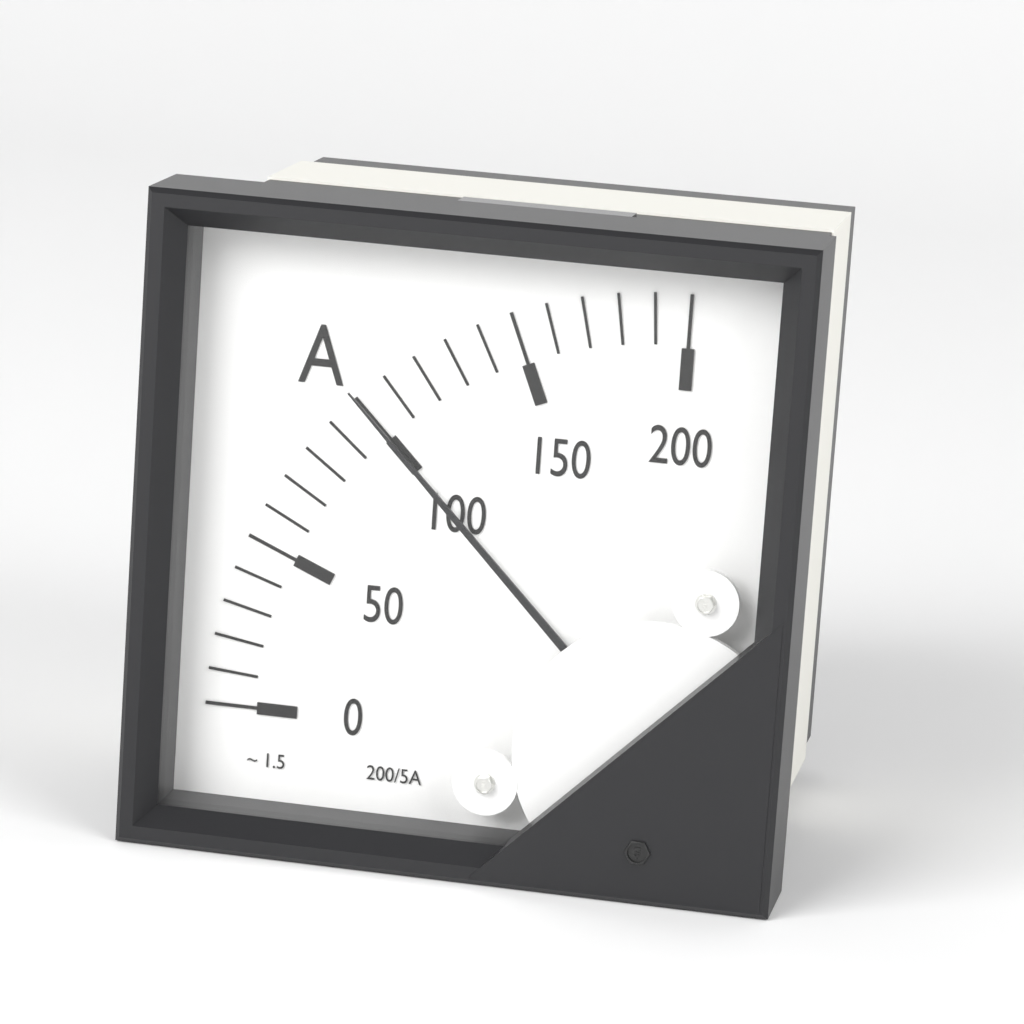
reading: 100 A
